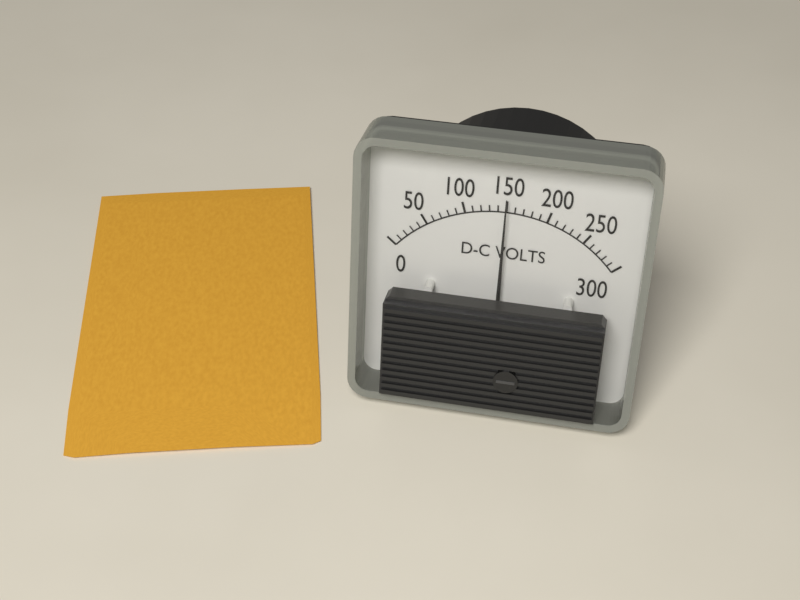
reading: 150 V
